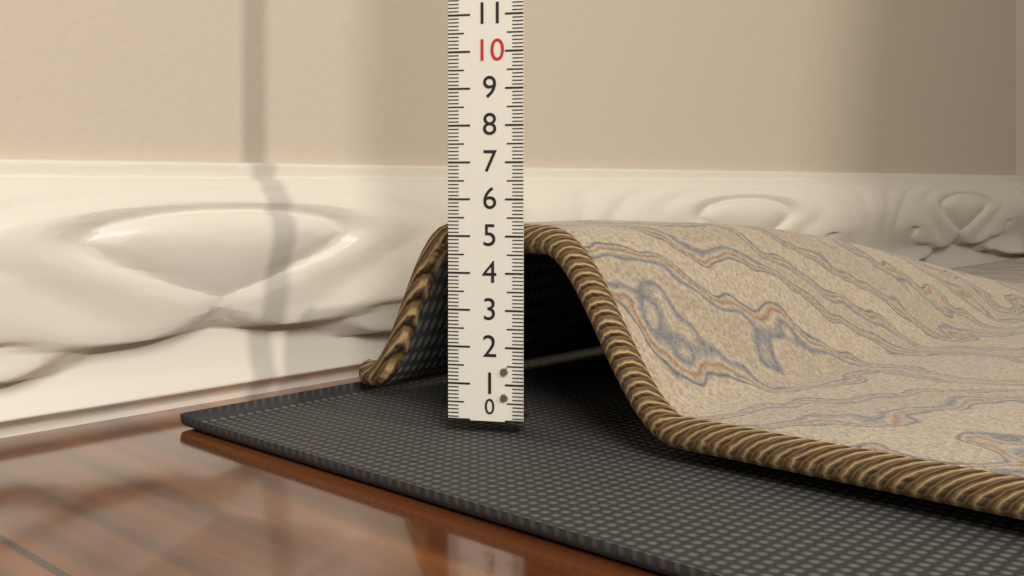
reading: 5.3 (no unit)
